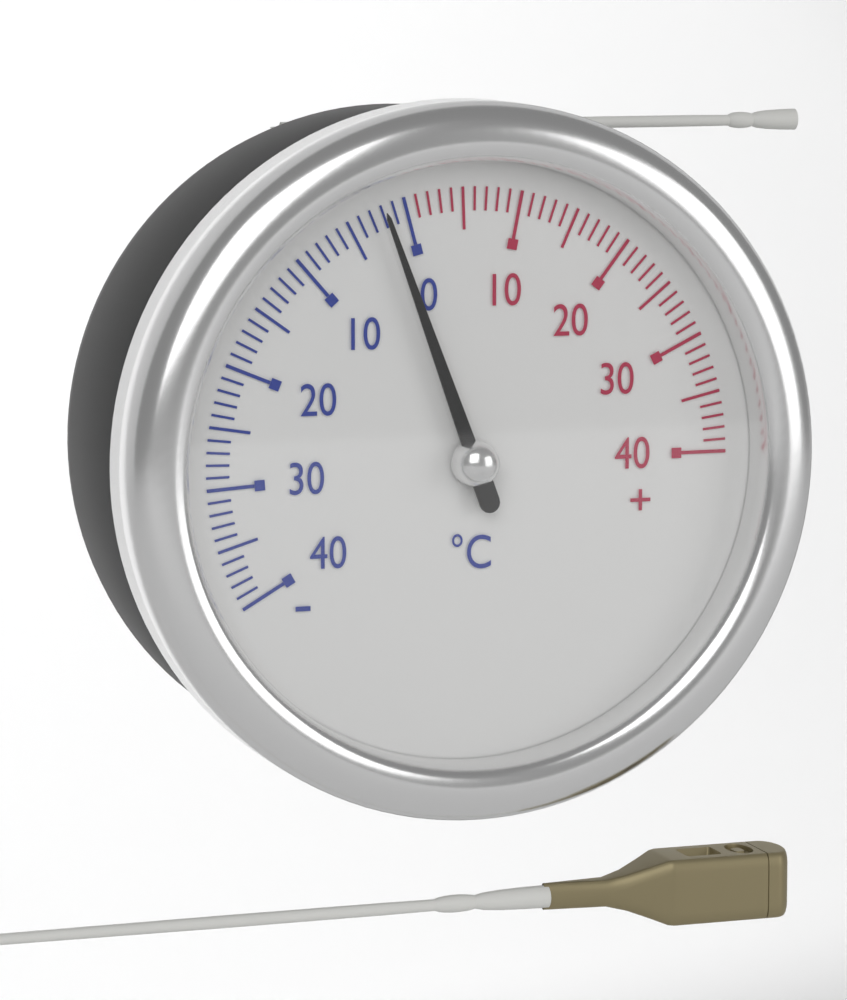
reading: -2 °C
